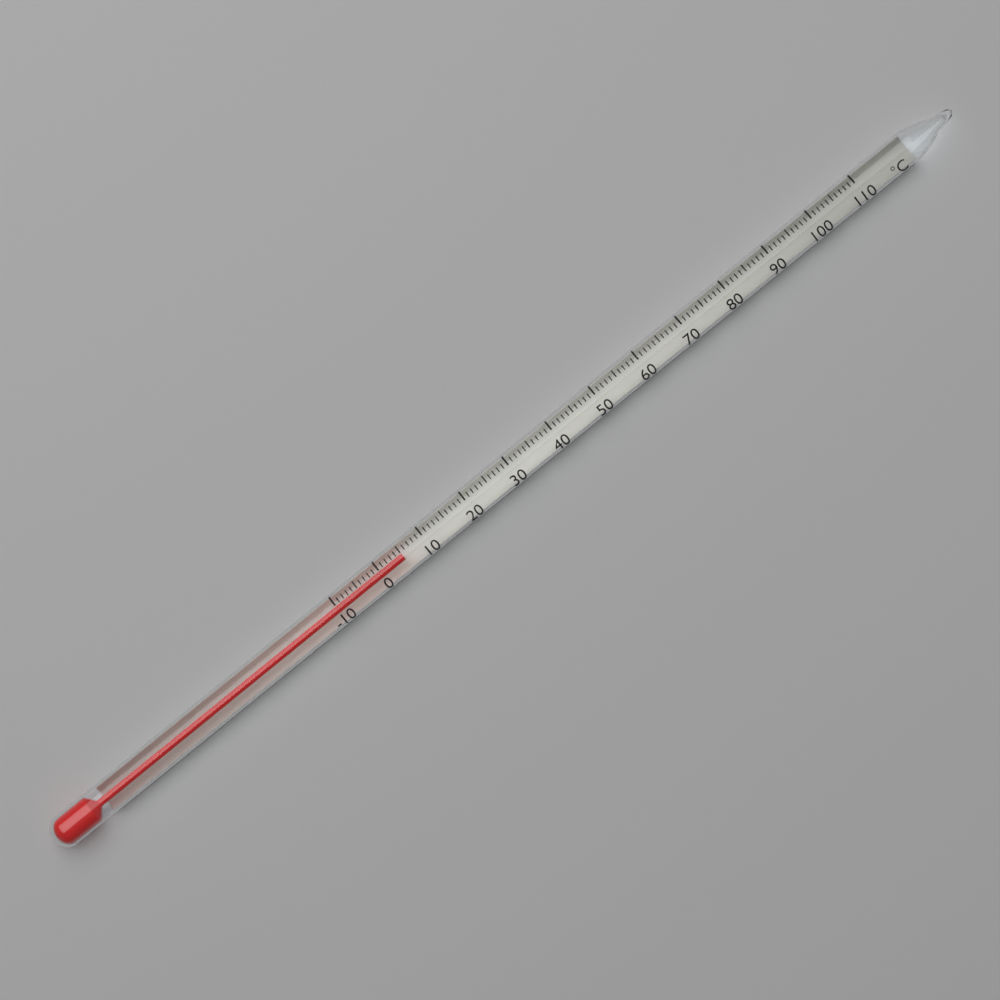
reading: 5 °C
